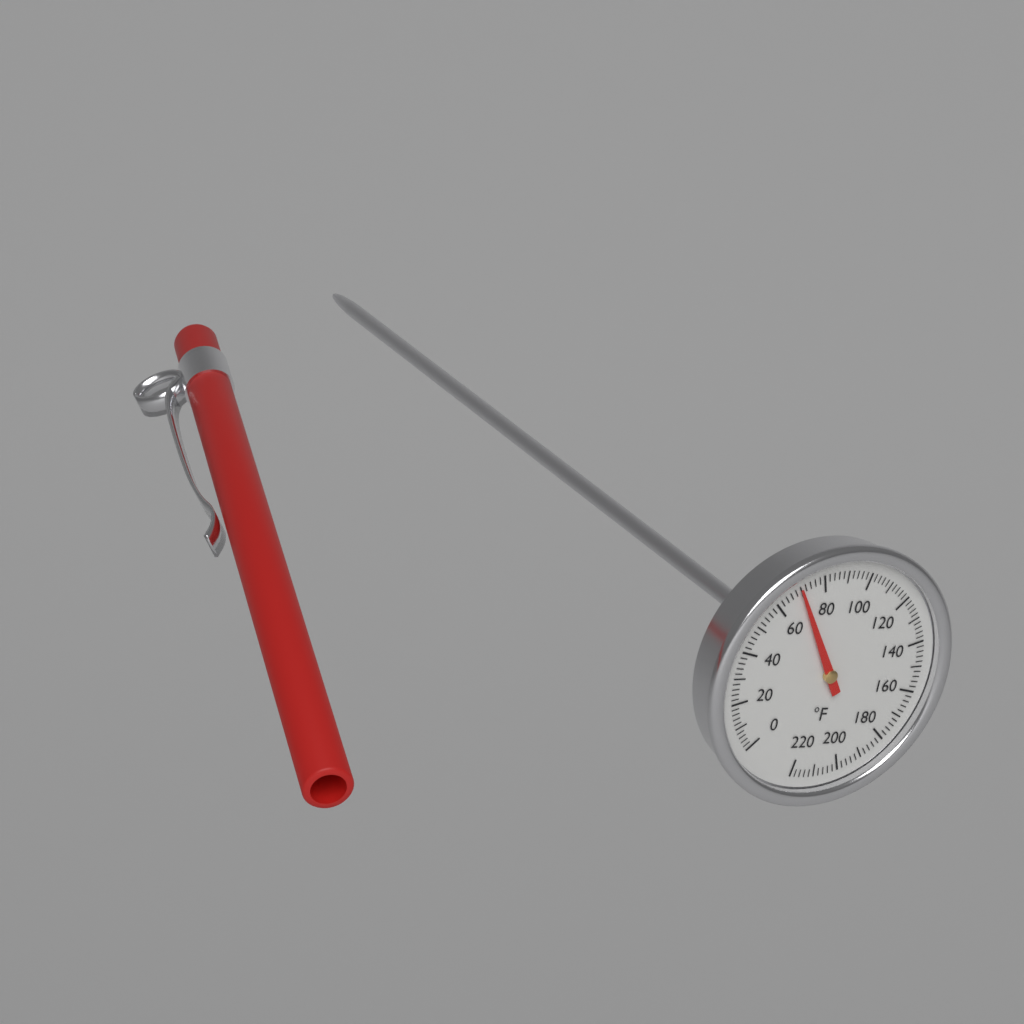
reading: 70 °F
